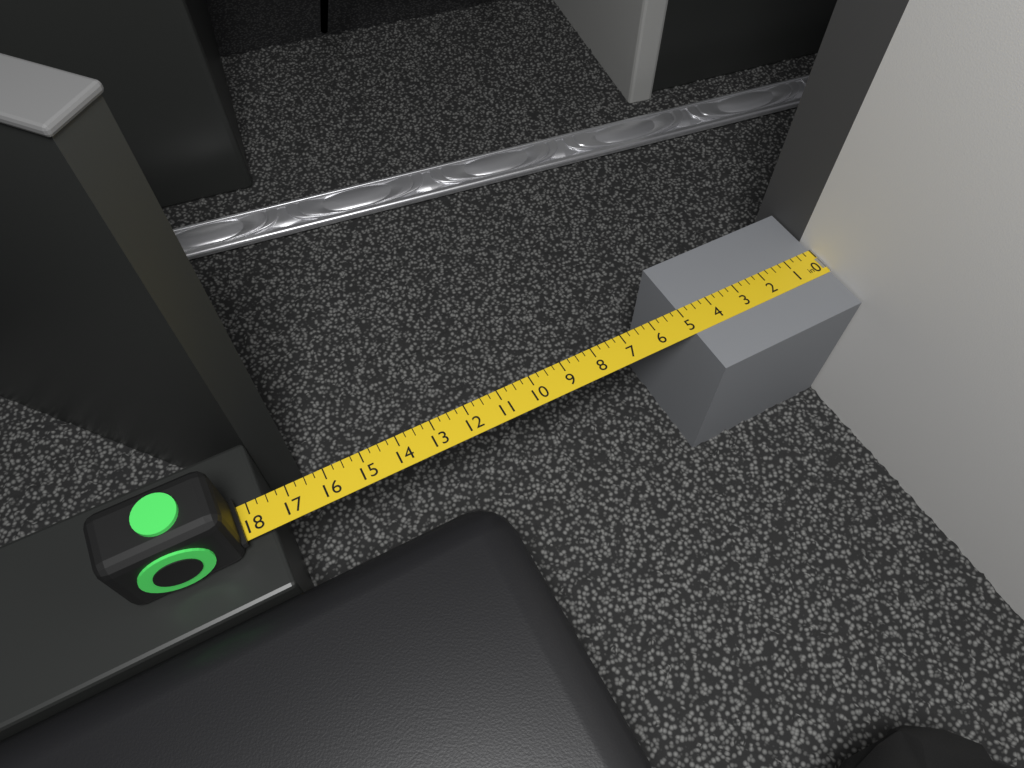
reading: 5.00 in
